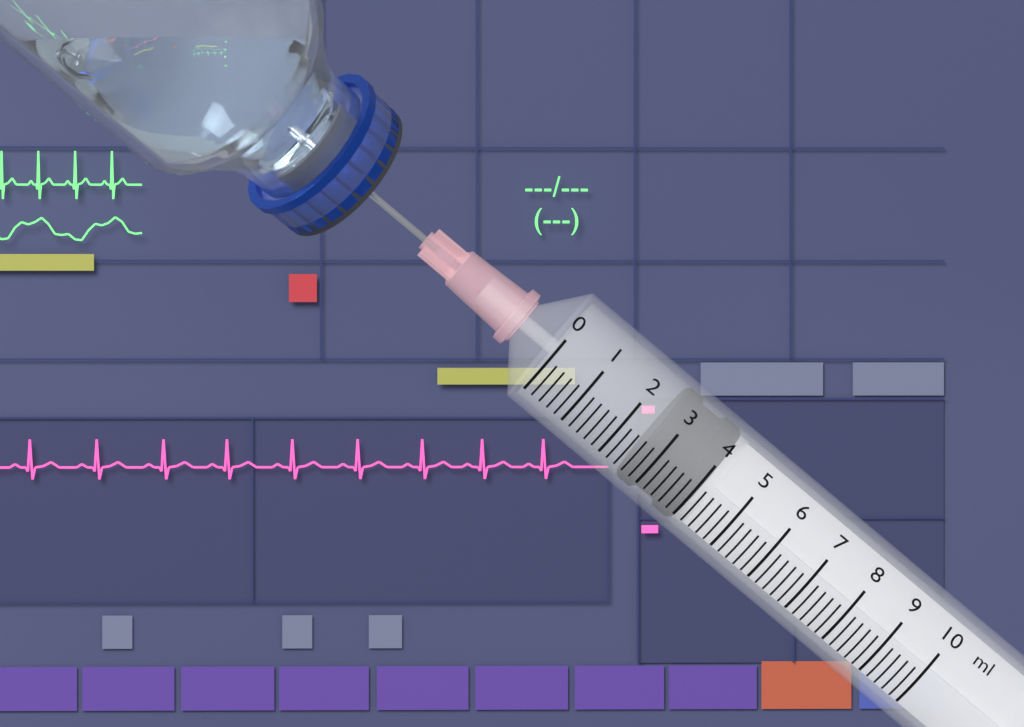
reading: 2.6 ml
